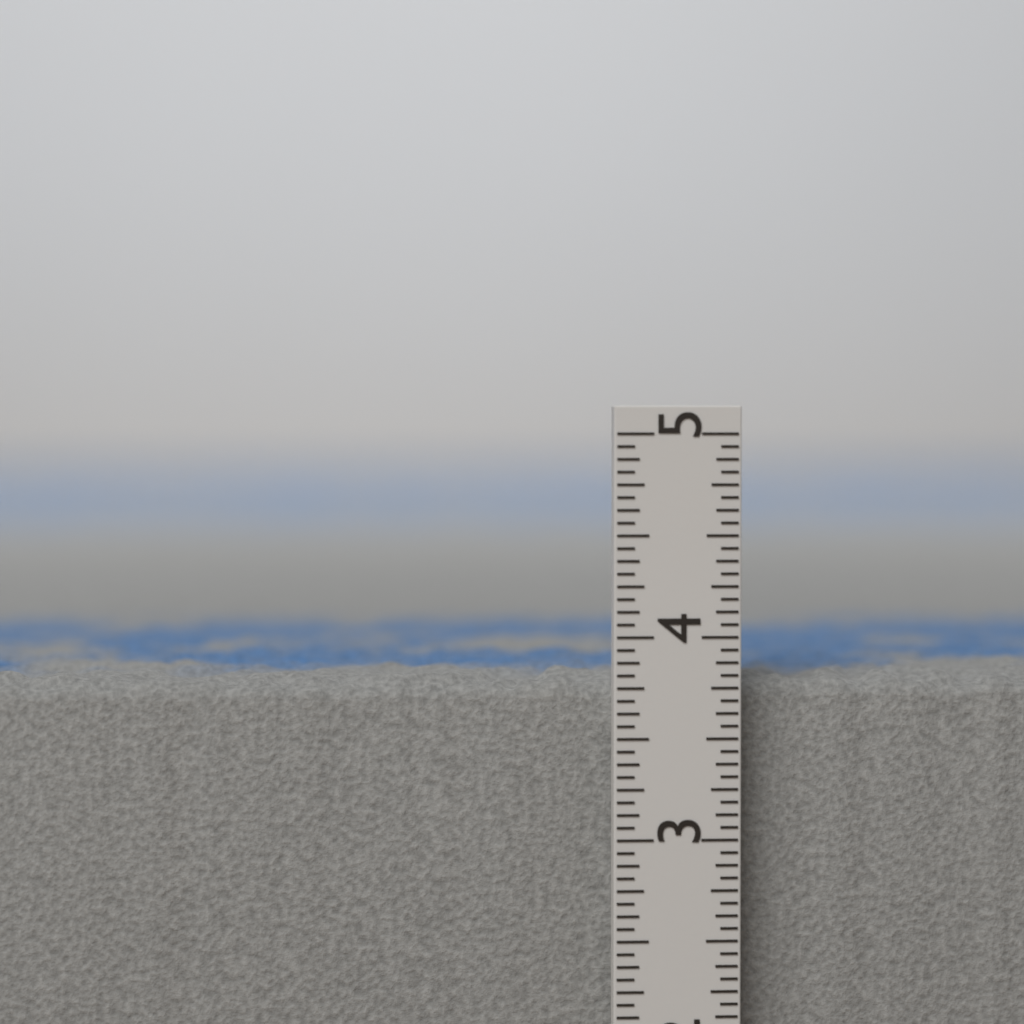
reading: 3.8125 in
